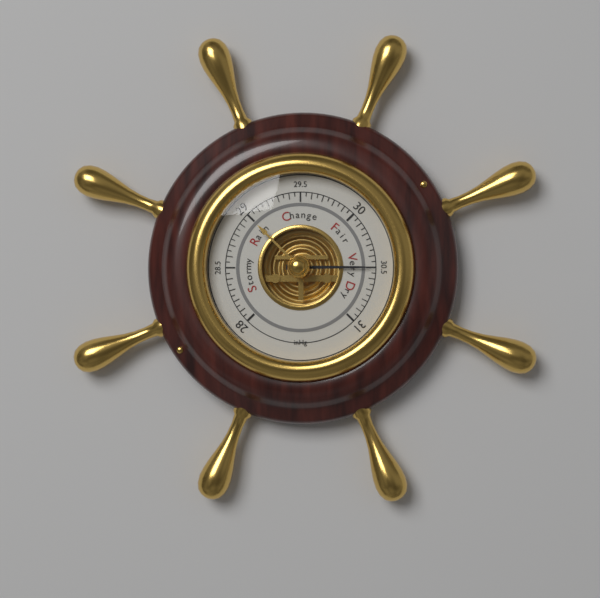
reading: 30.50 inHg
